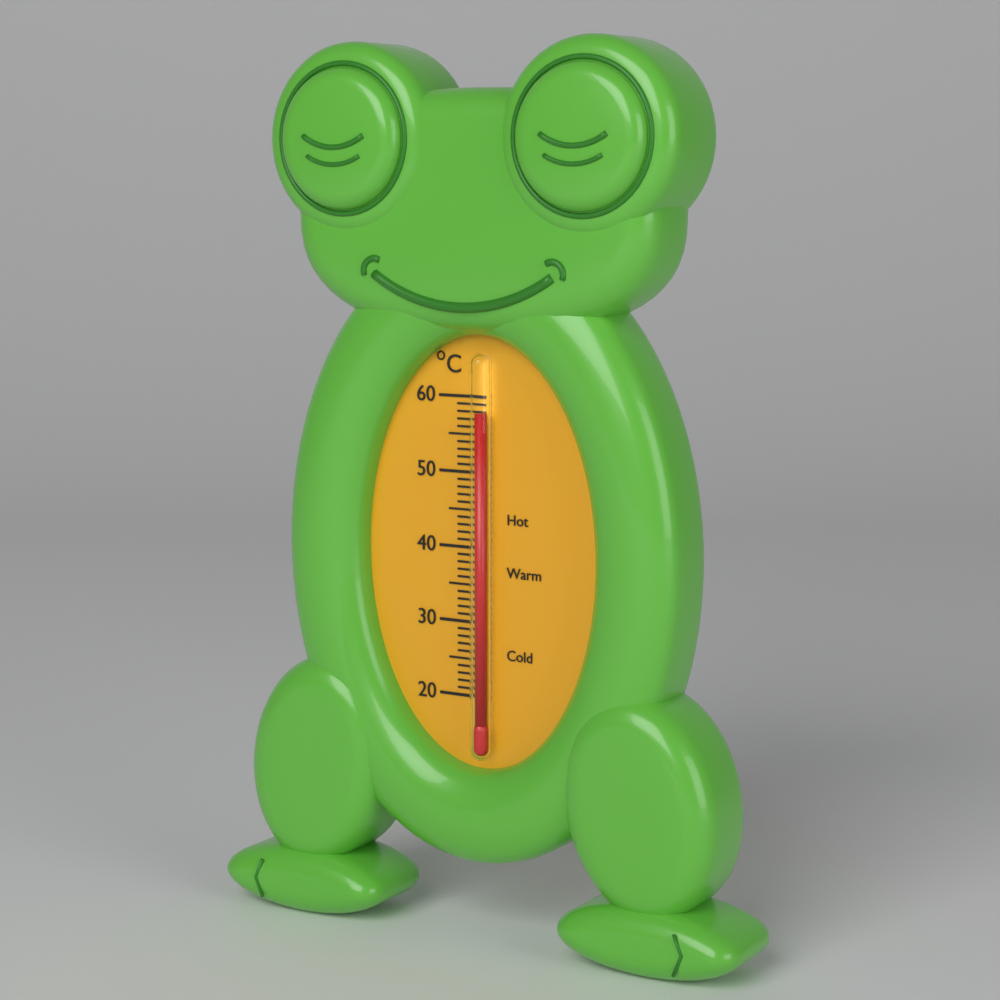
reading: 58 °C
